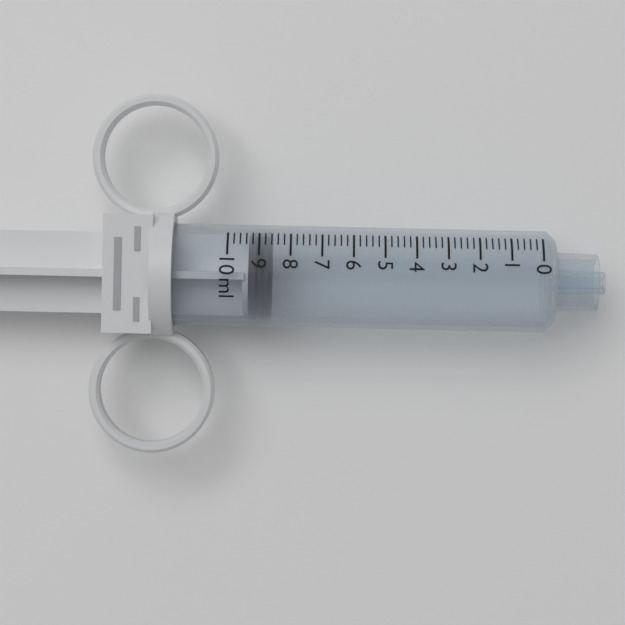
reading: 8.6 ml
